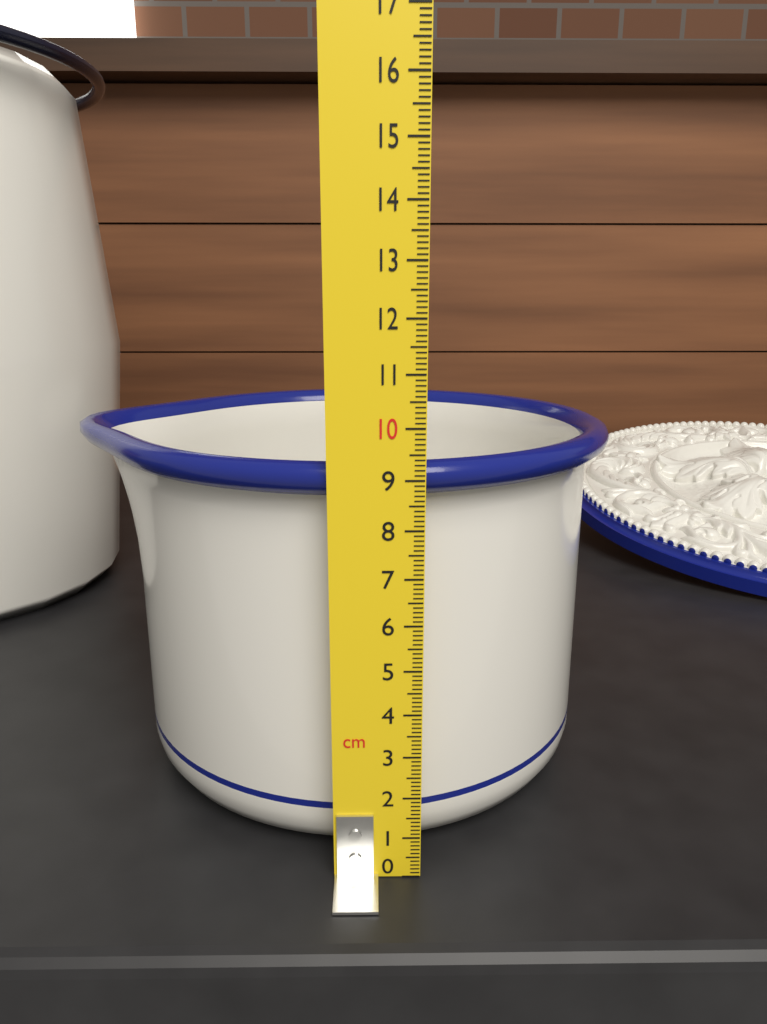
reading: 9.3 cm
